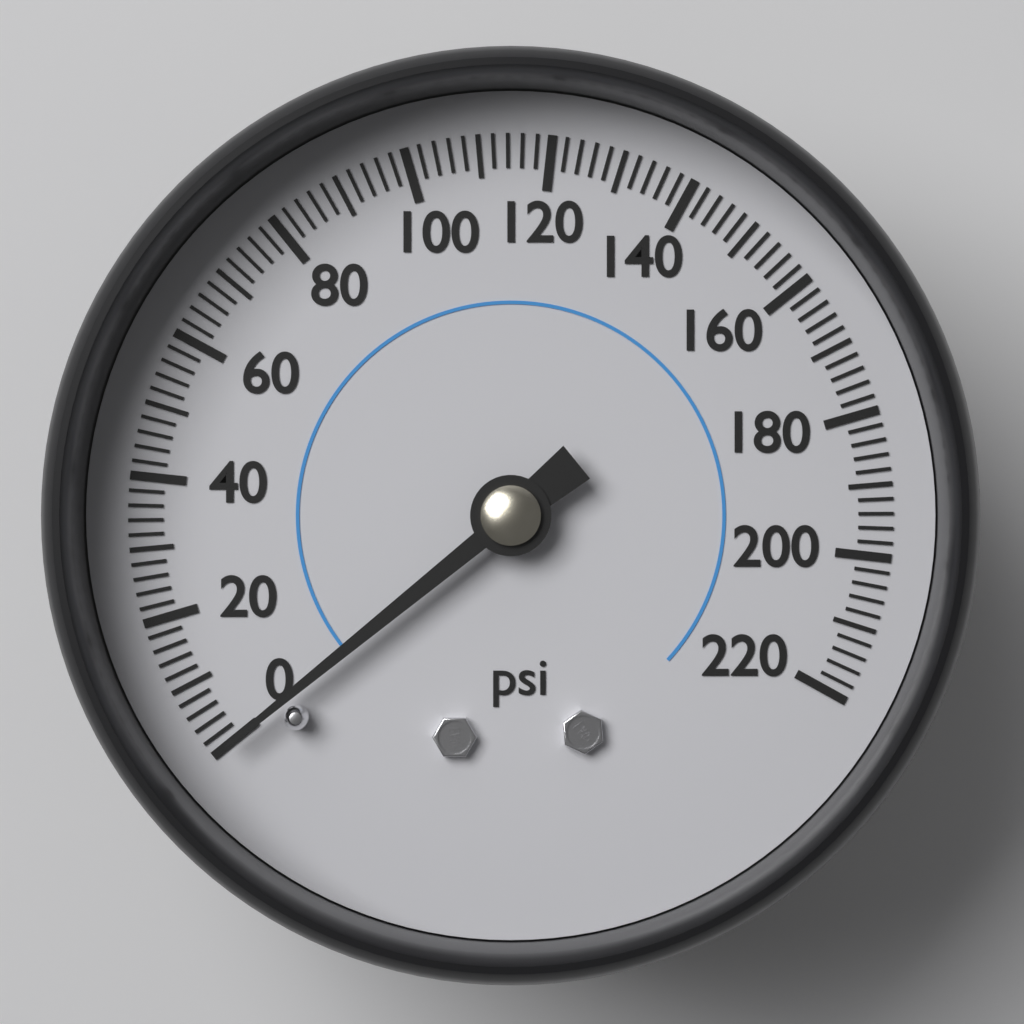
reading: 0 psi
